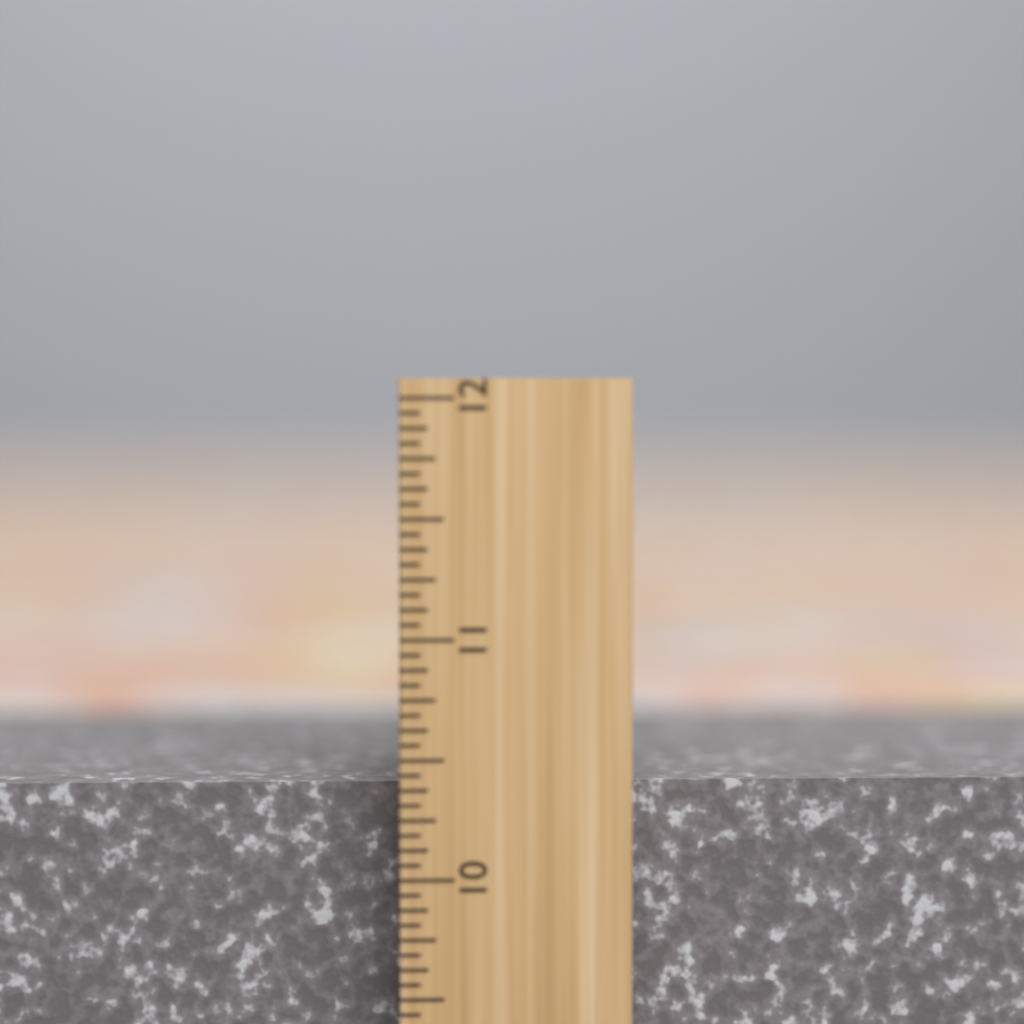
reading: 10.3750 inch
